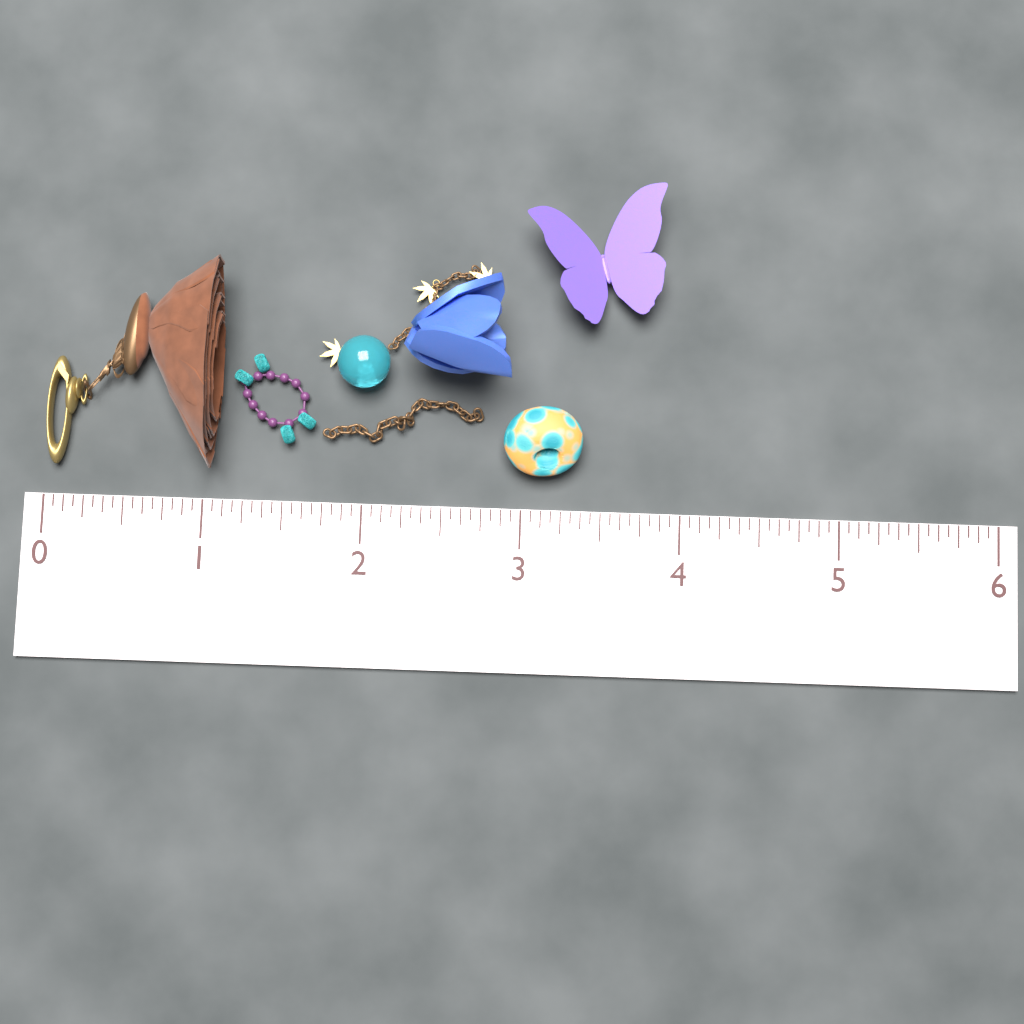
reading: 1.1250 (no unit)
